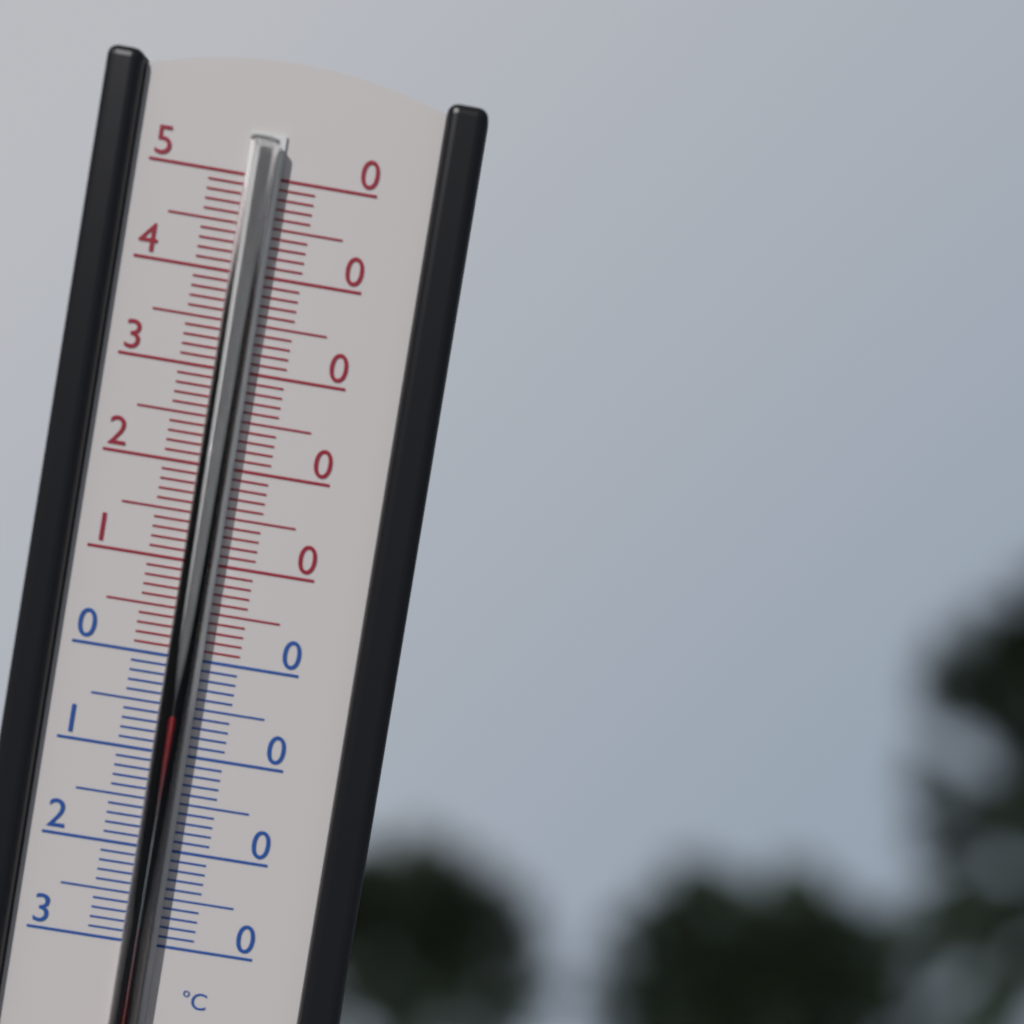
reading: -5 °C
